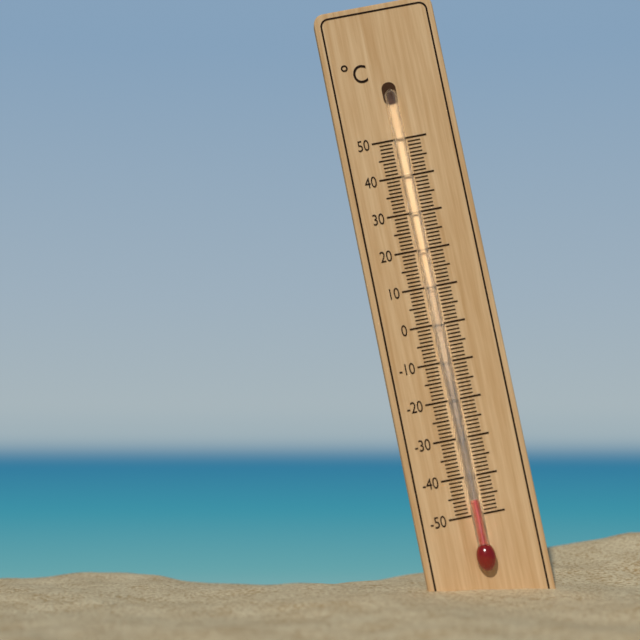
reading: -46 °C
